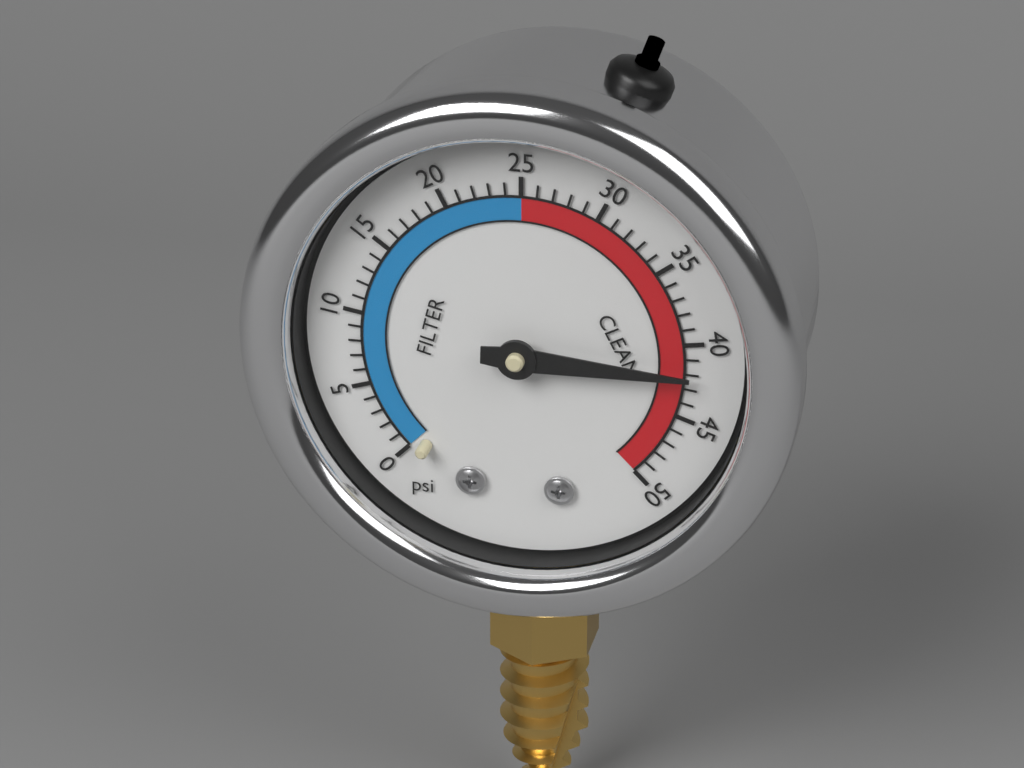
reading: 42 psi
